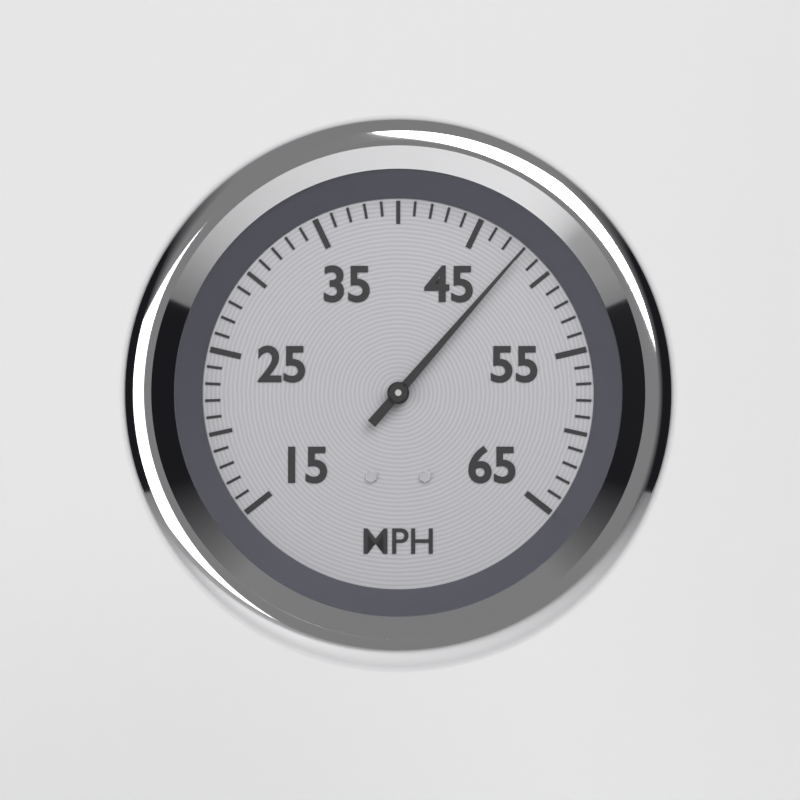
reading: 48 MPH
